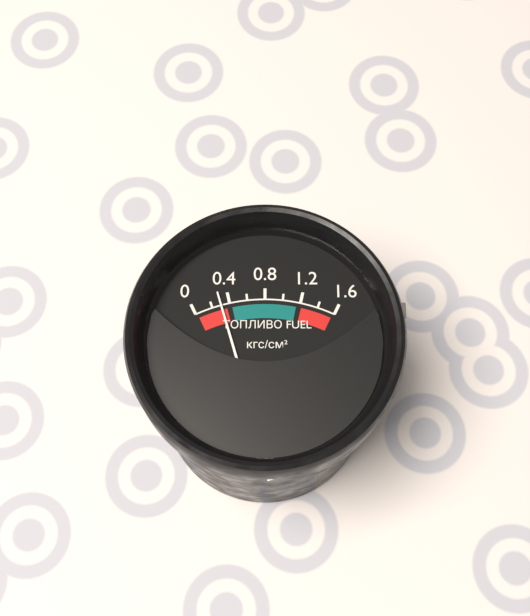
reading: 0.3 кгс/см²
